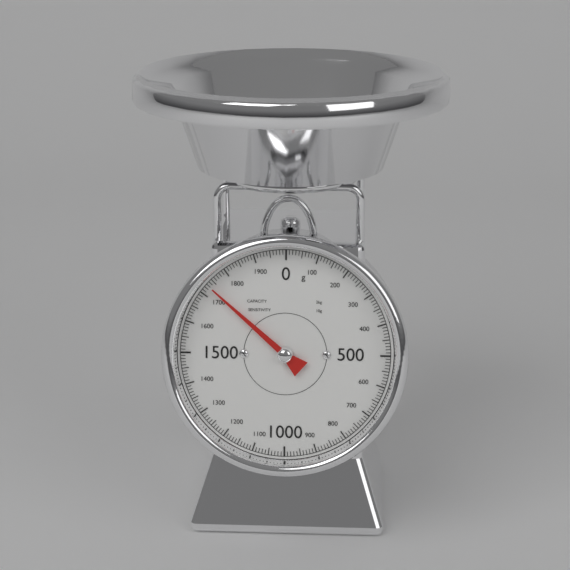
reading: 1730 g
